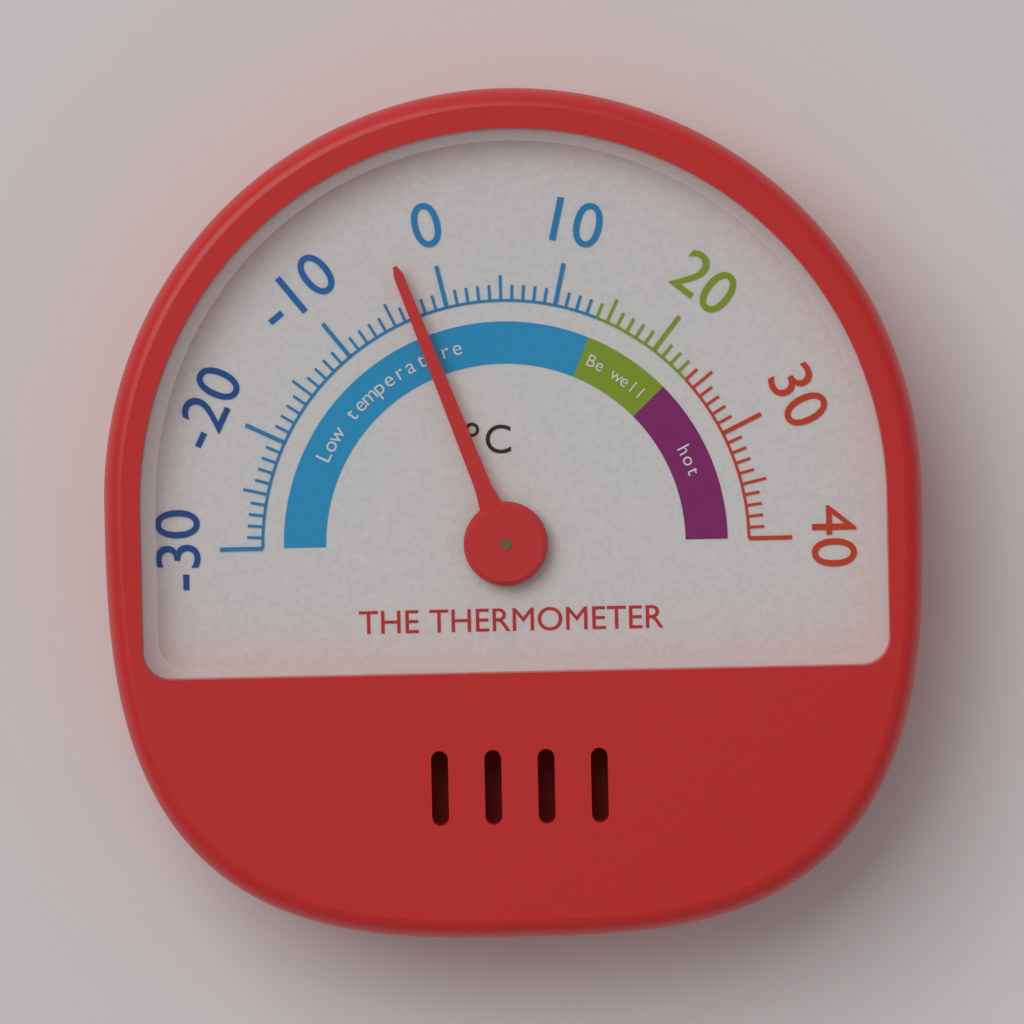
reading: -3 °C
